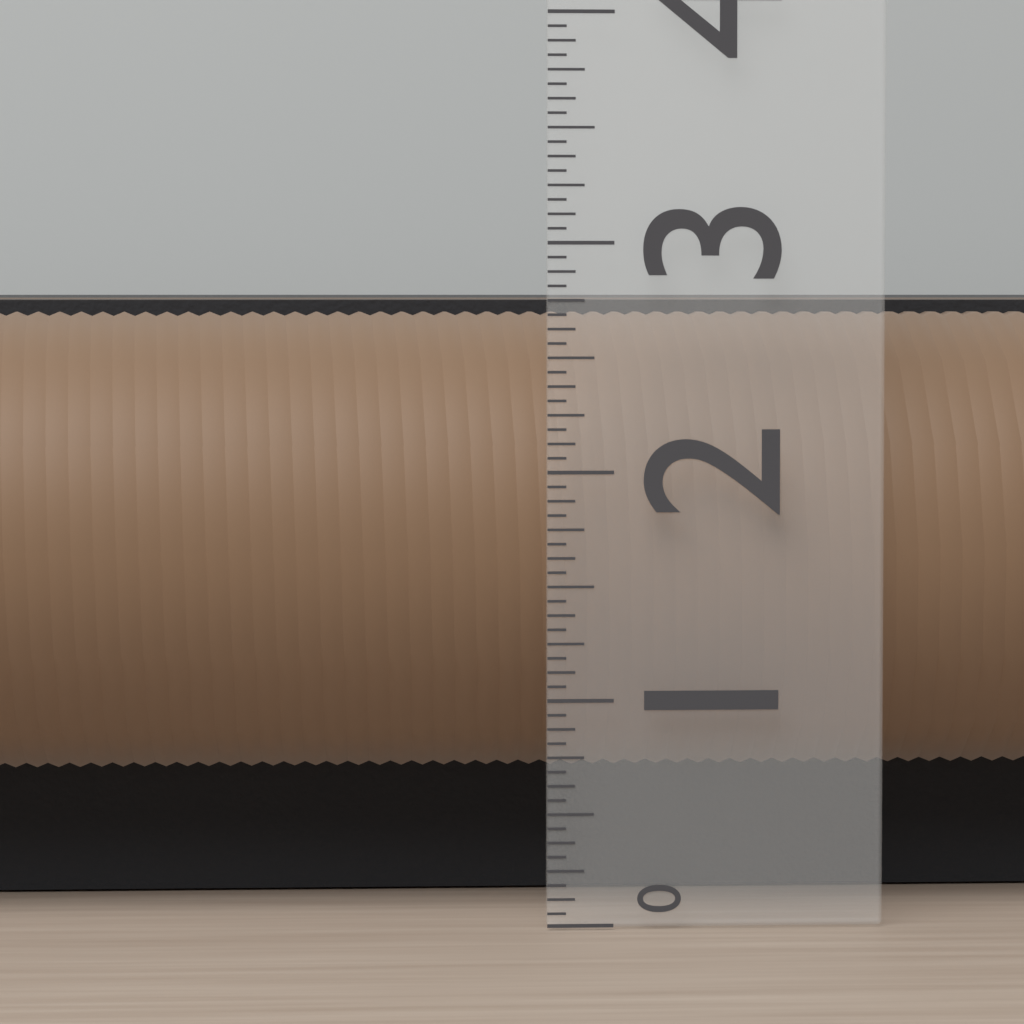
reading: 2.7500 (no unit)
